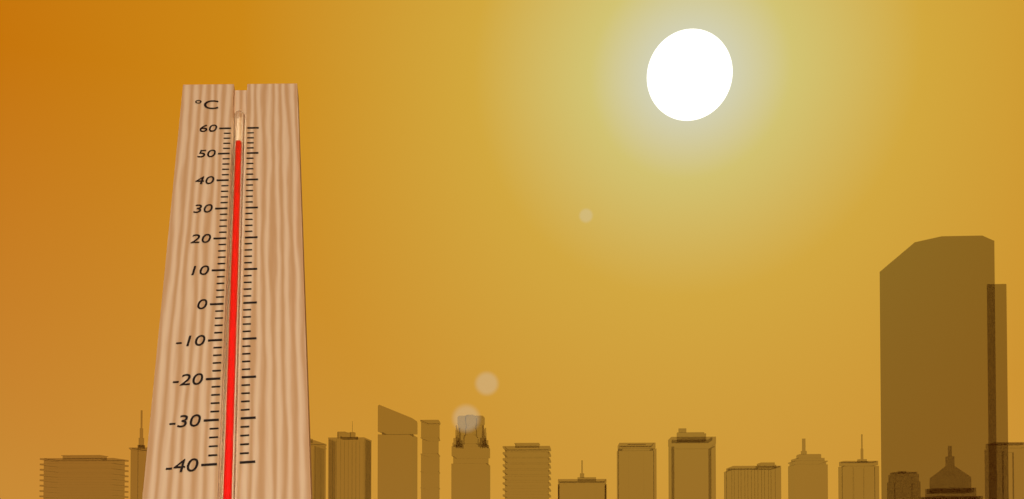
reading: 54 °C
